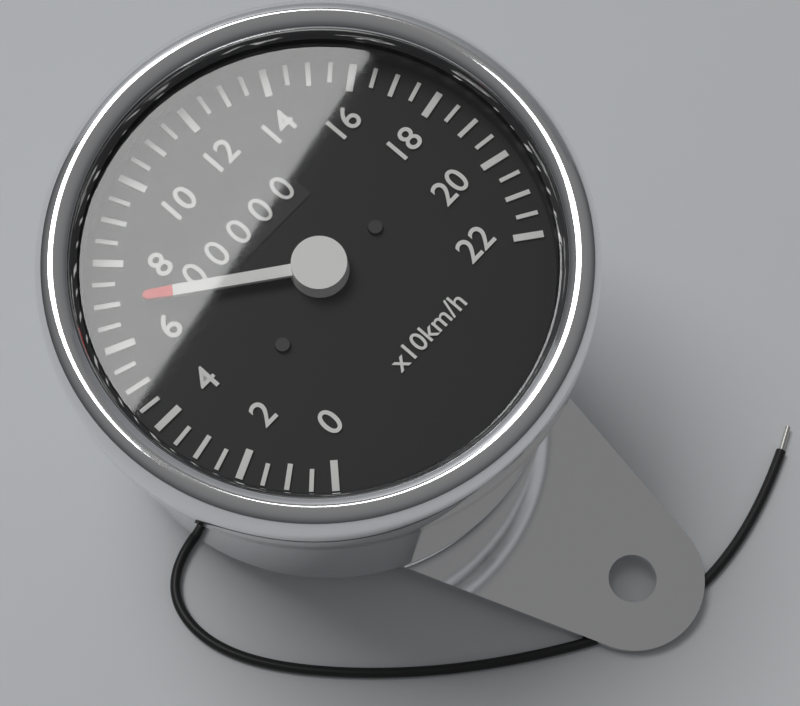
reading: 70 km/h
